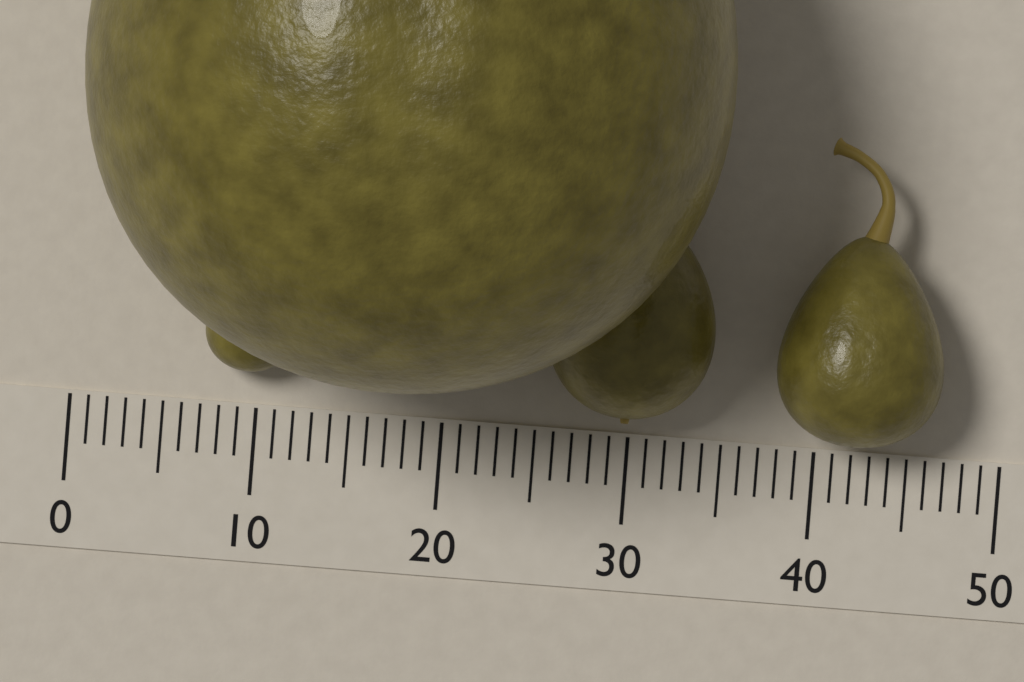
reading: 34 (no unit)
